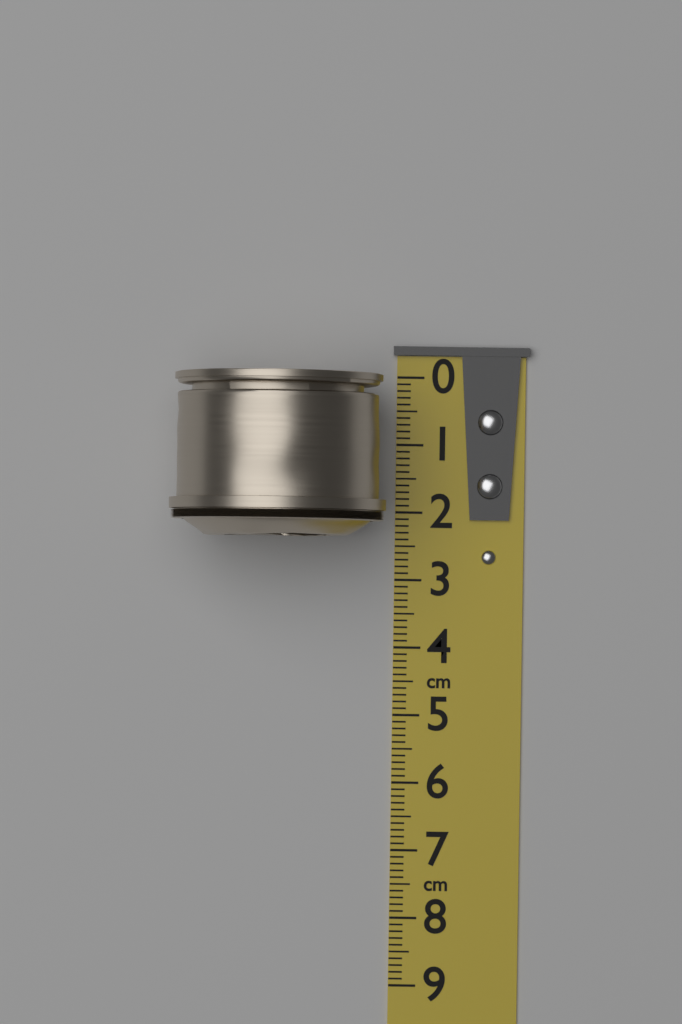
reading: 2.4 cm
